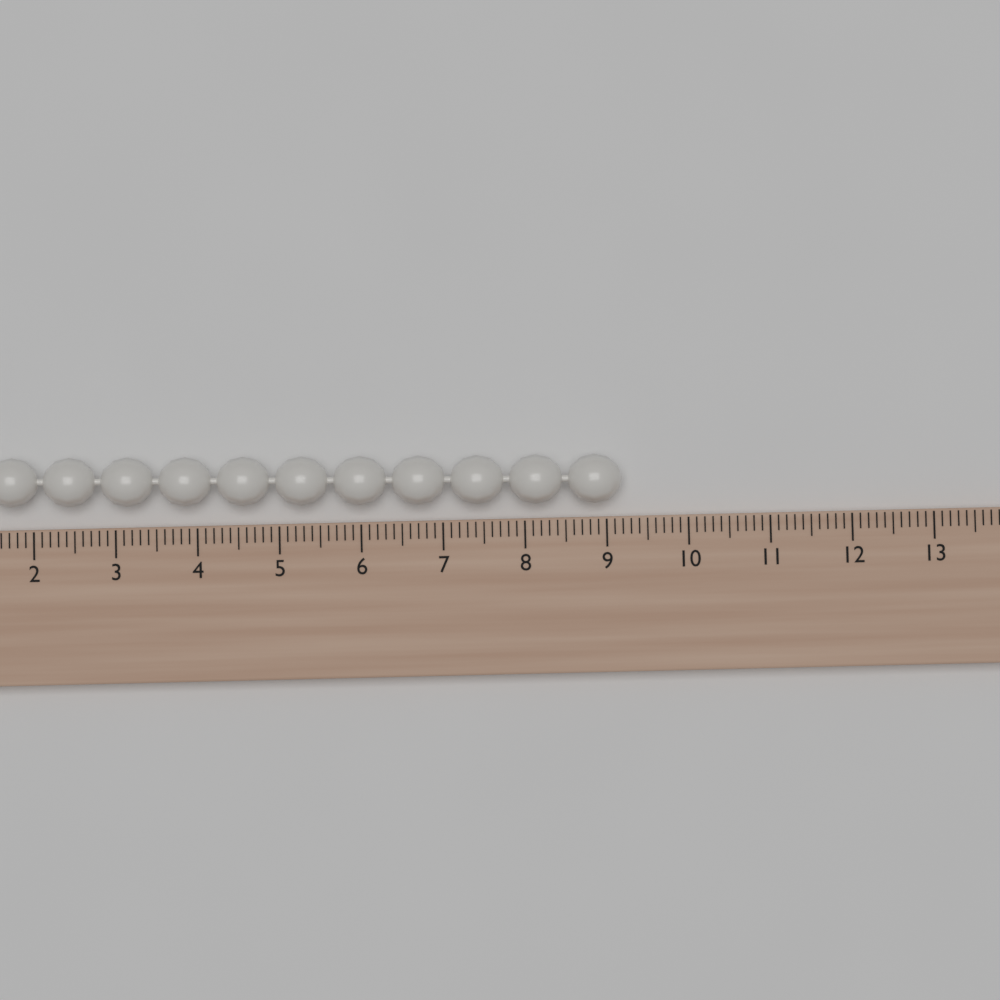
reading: 9.2 (no unit)
